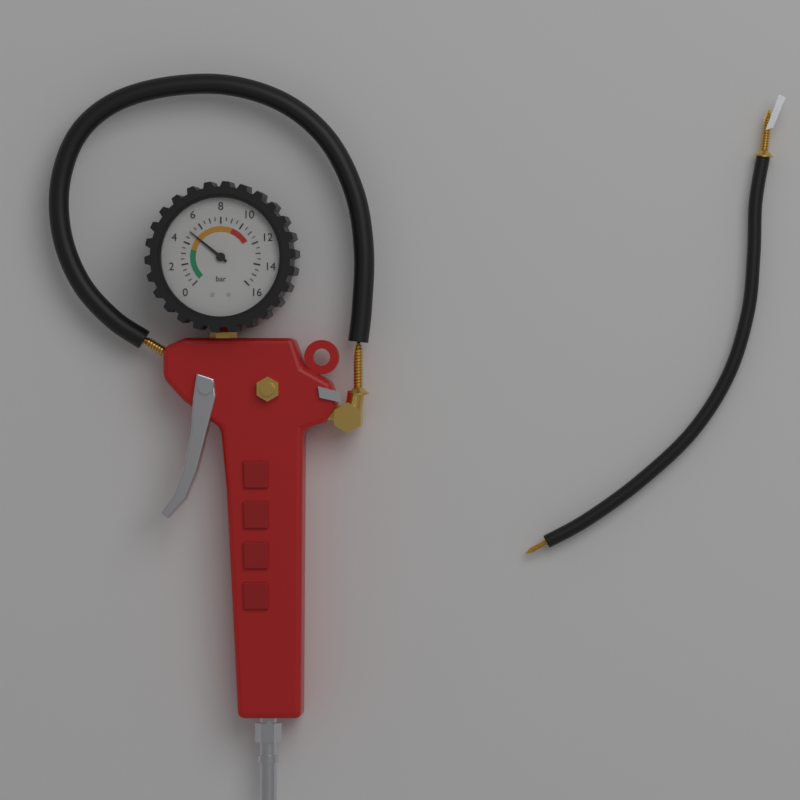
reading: 5.0 bar
